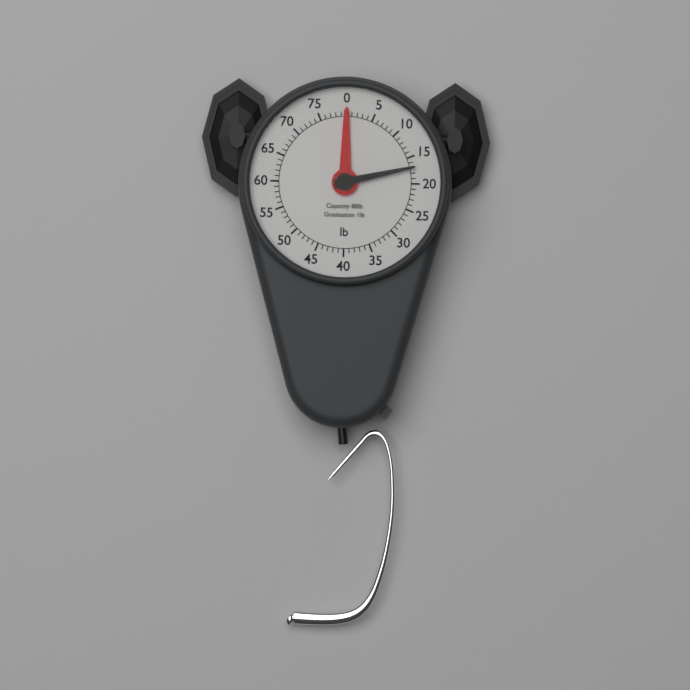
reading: 17 lb
